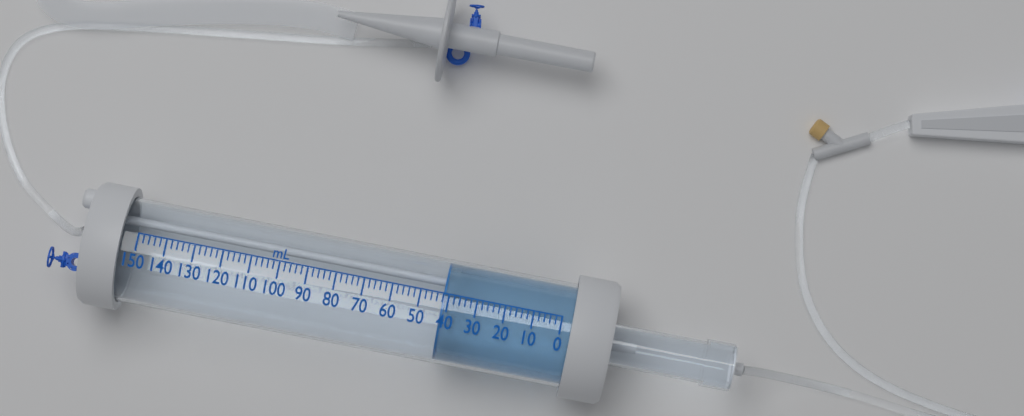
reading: 42 mL
